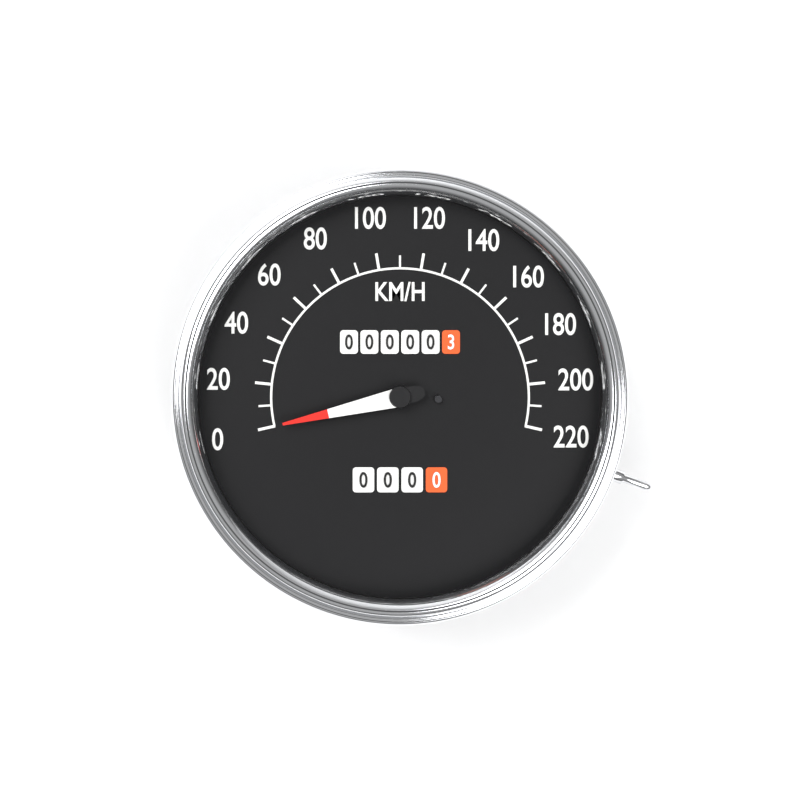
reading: 0 km/h
